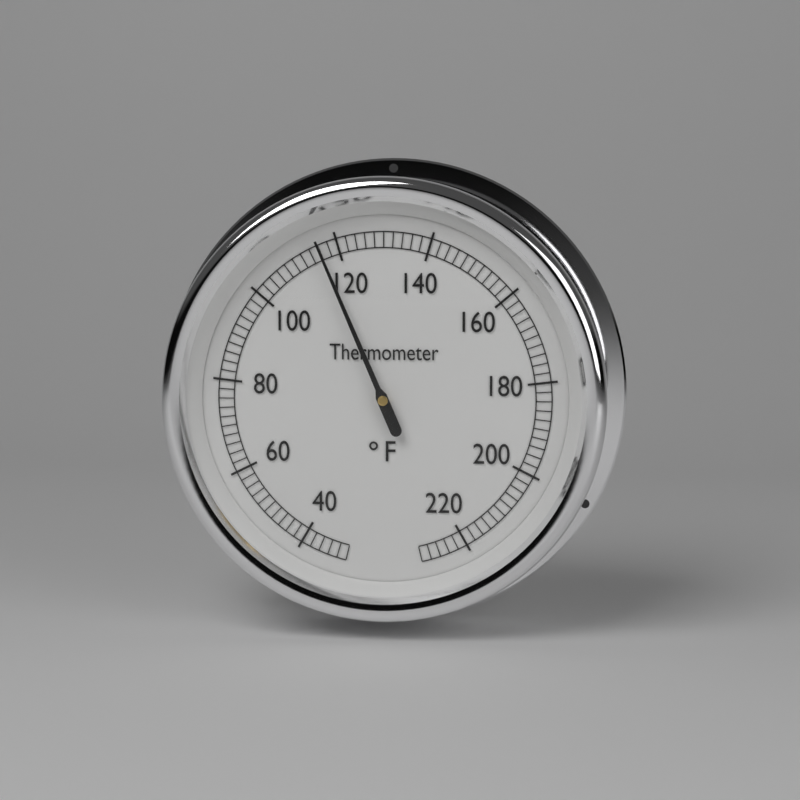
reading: 116 °F
